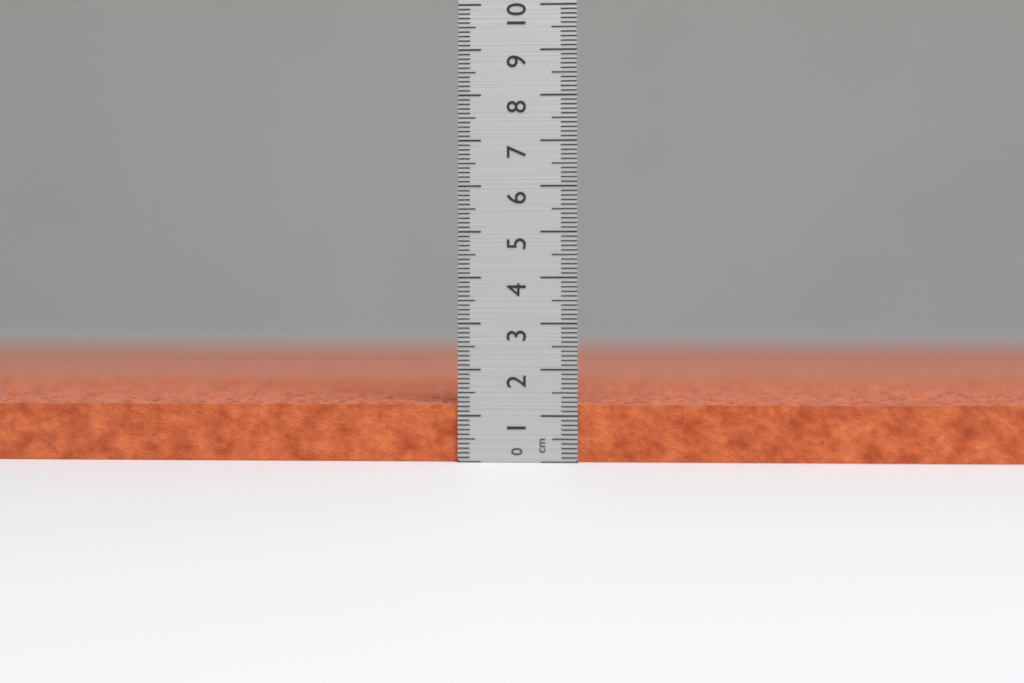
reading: 1.3 cm
